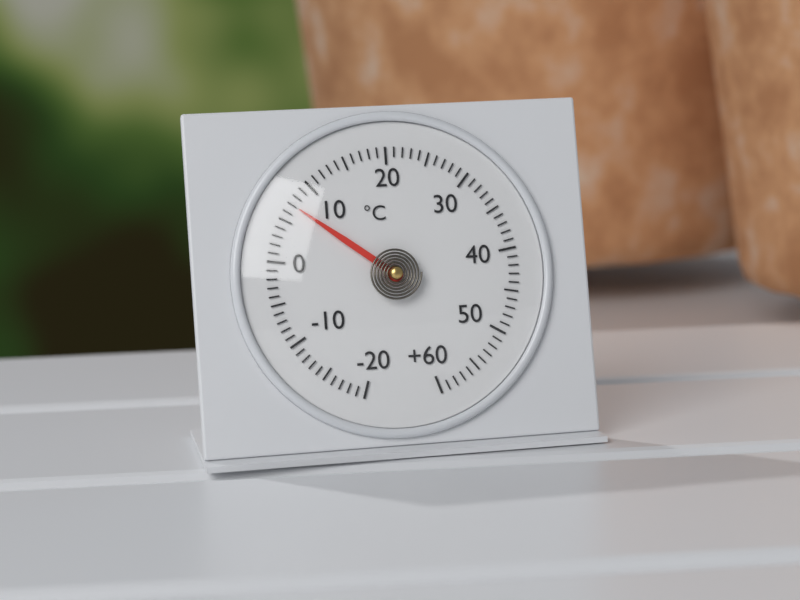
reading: 7 °C
